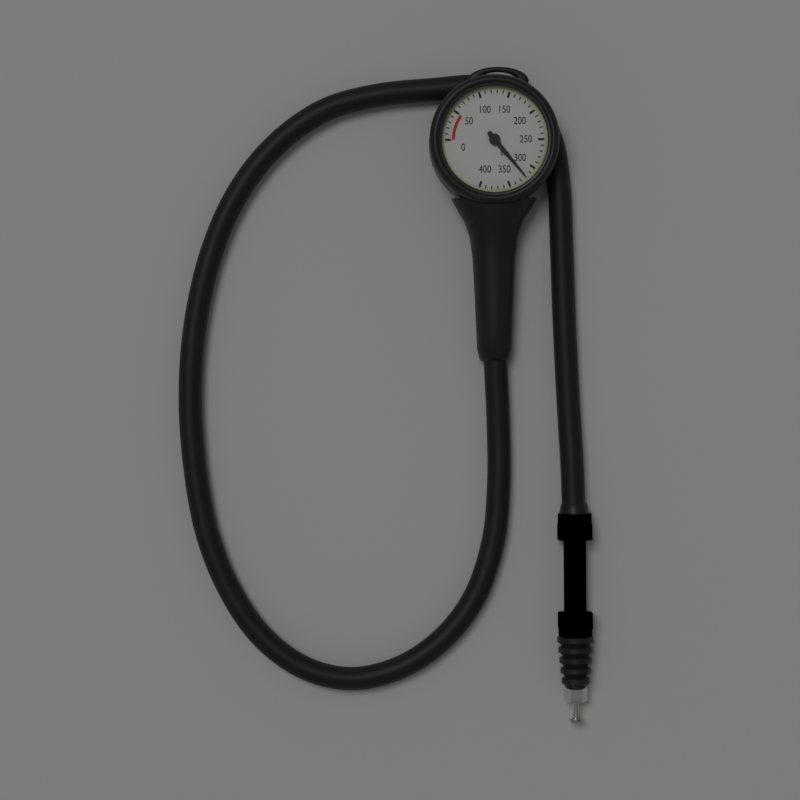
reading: 320 bar
